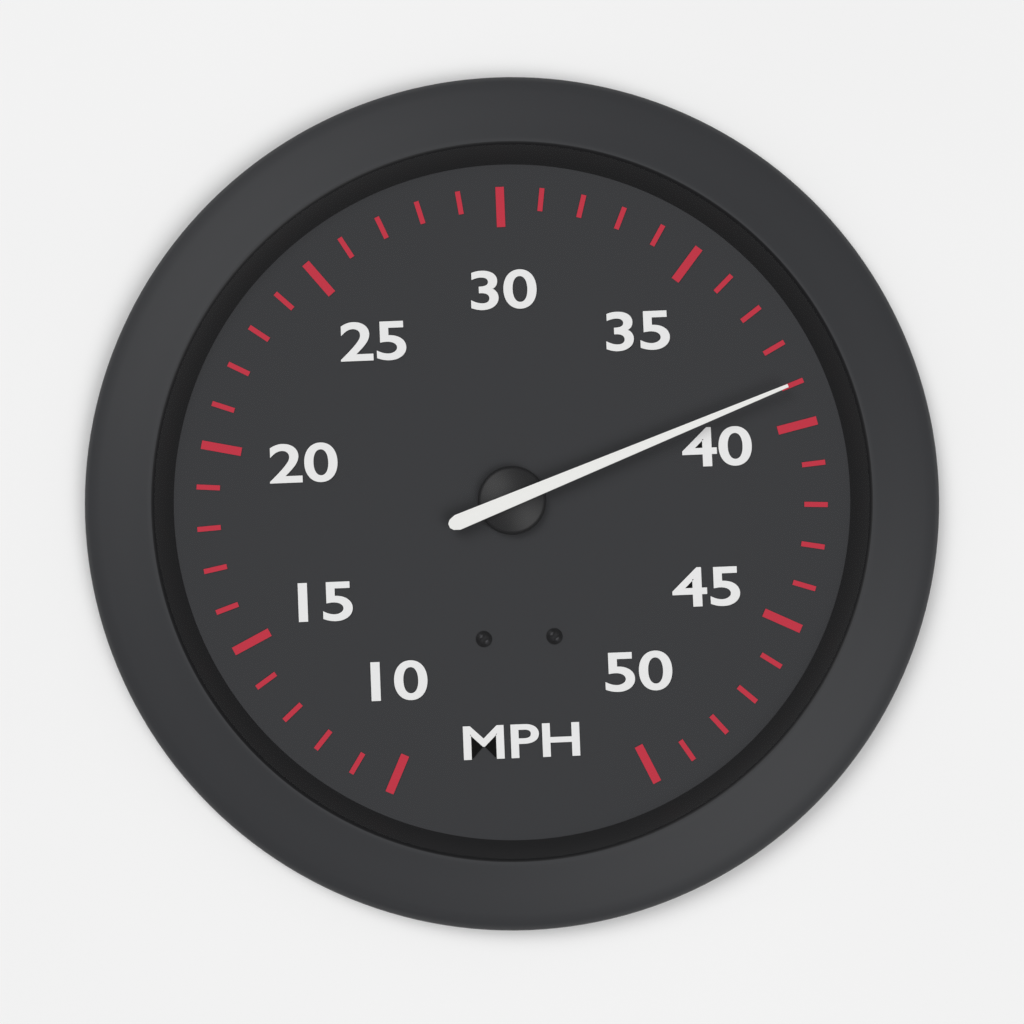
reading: 39 MPH
